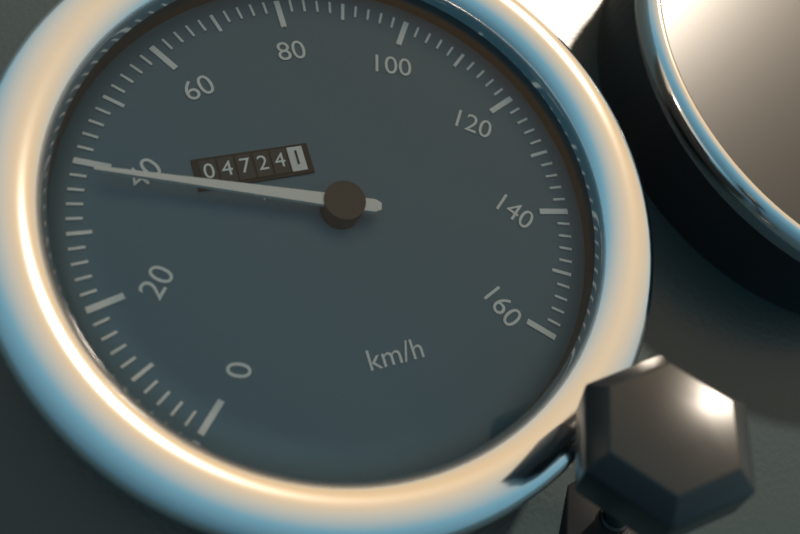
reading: 38 km/h
